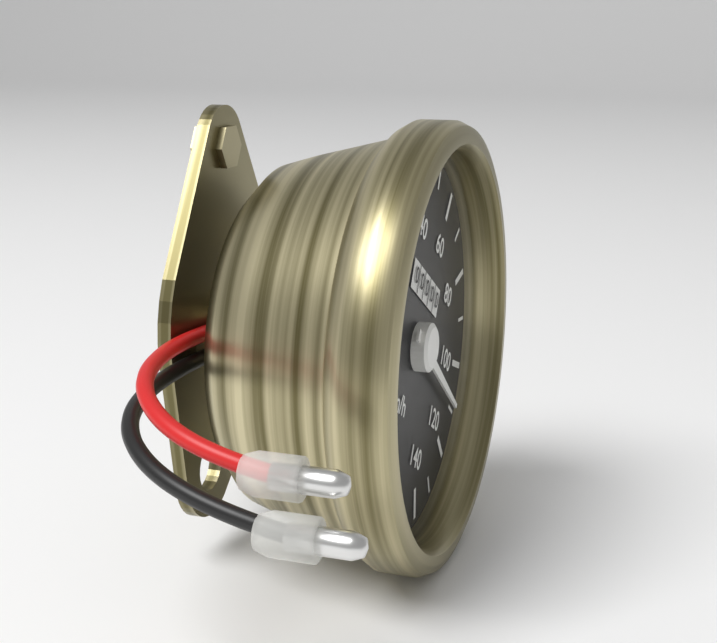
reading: 110 km/h
